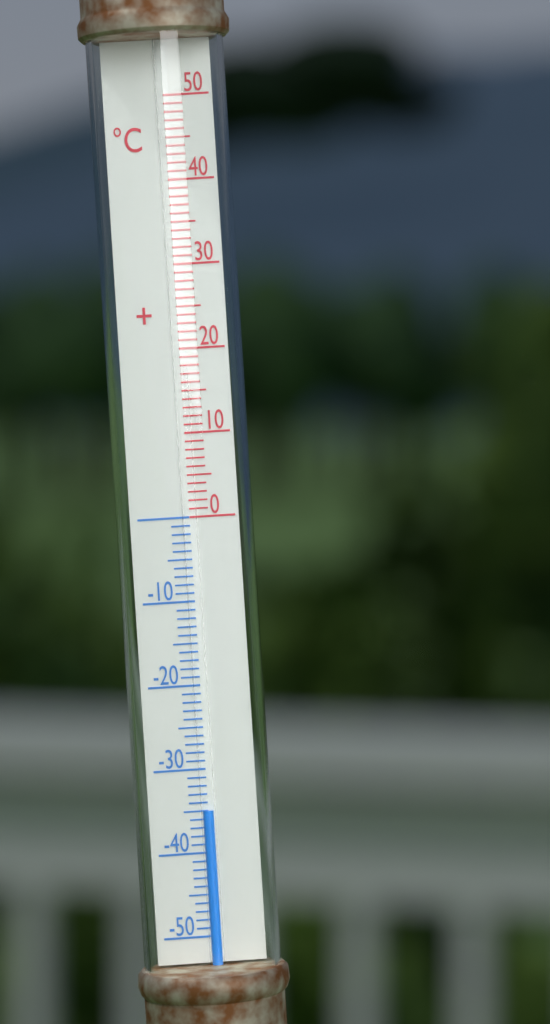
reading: -35 °C
